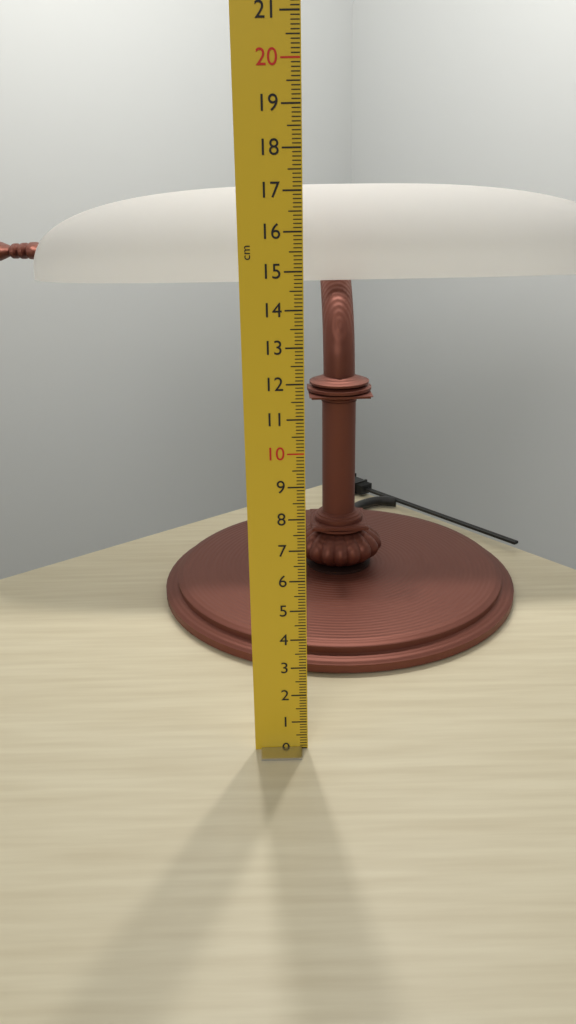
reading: 17.1 cm
